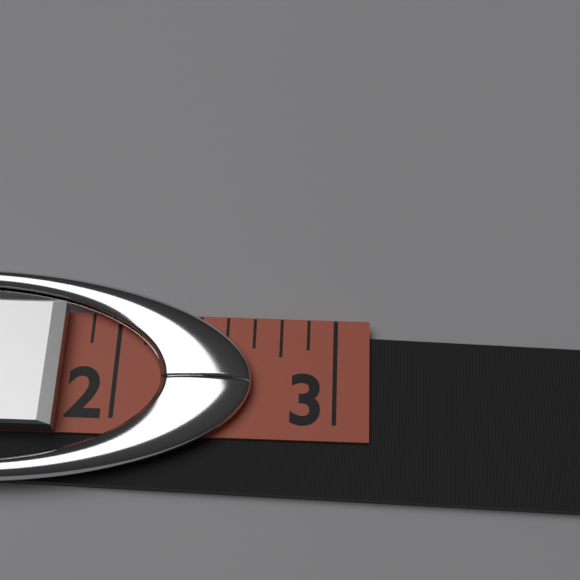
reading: 2.625 in
